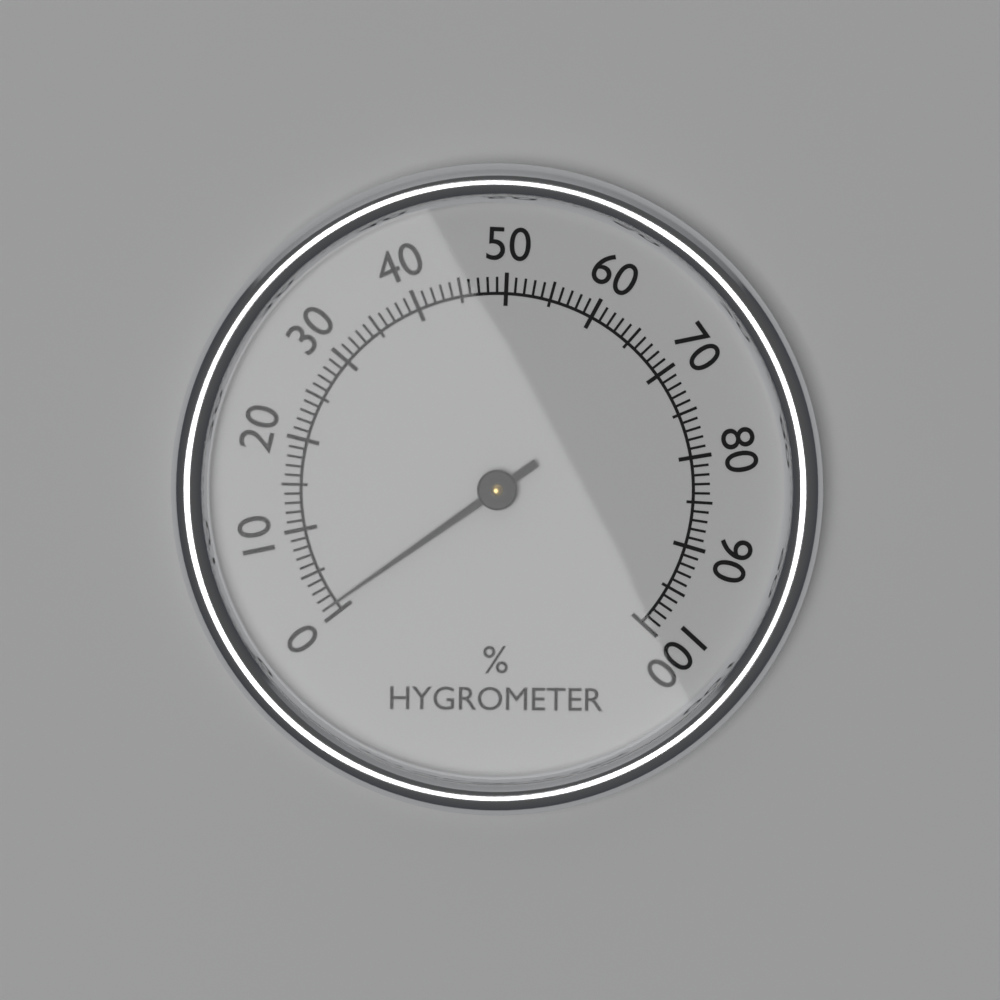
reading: 1 %
